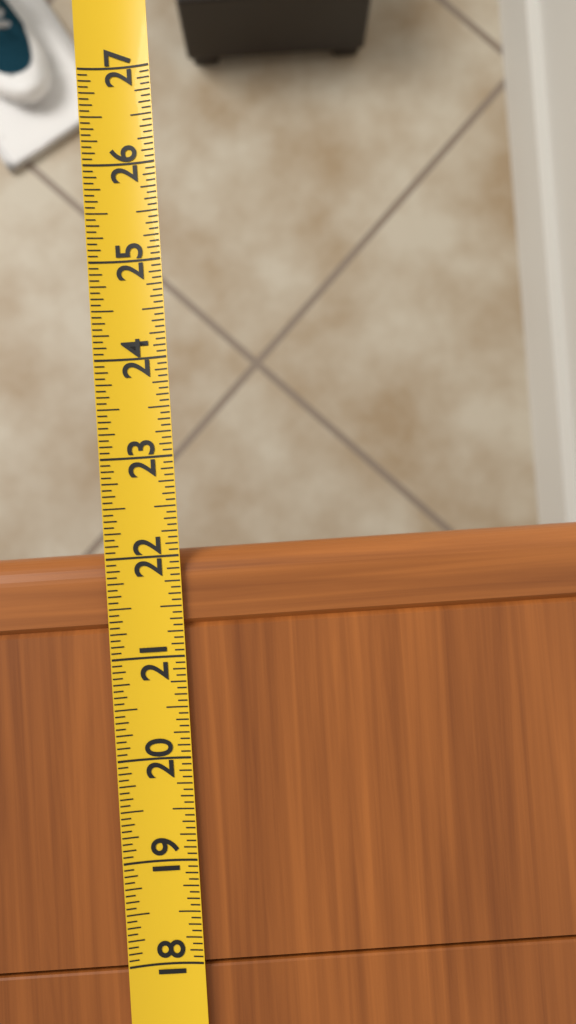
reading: 22.0625 (no unit)
